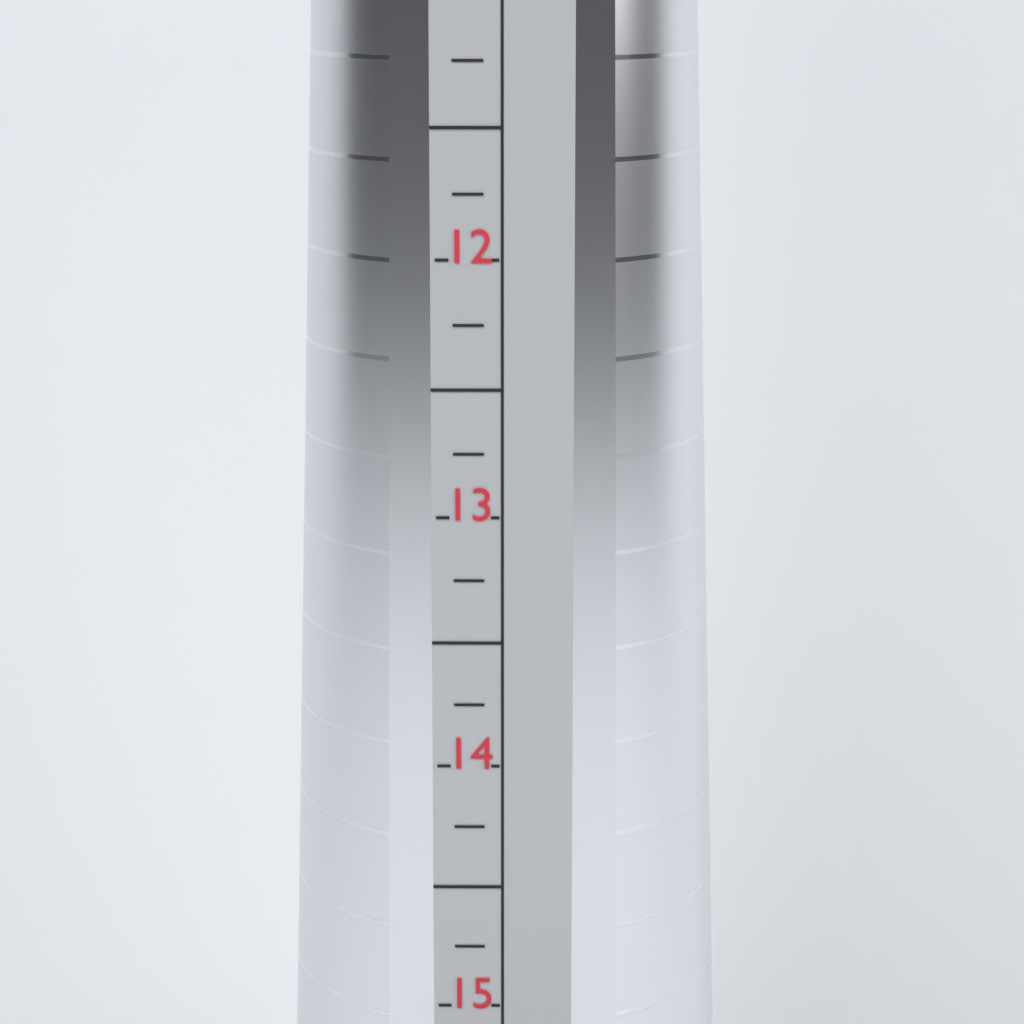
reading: 13.00 (no unit)
